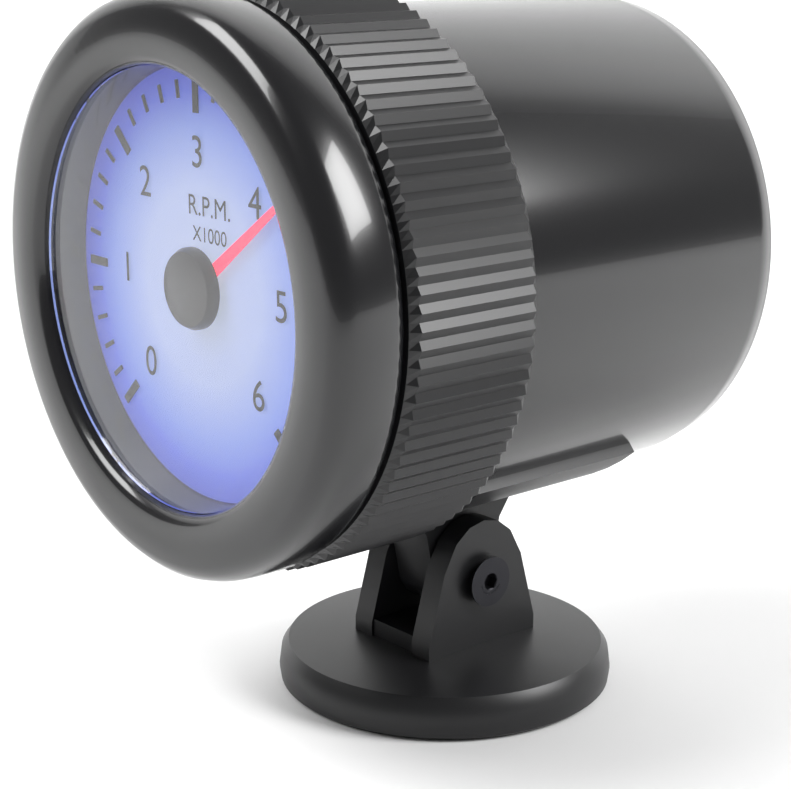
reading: 4.2 RPM x1000
